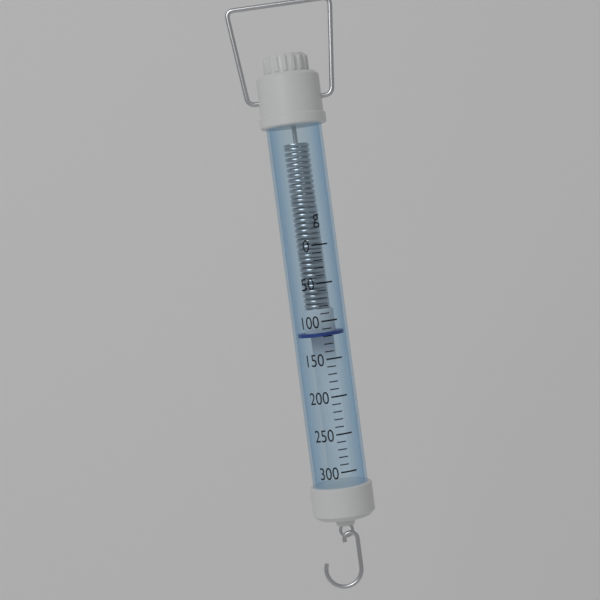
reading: 120 g
